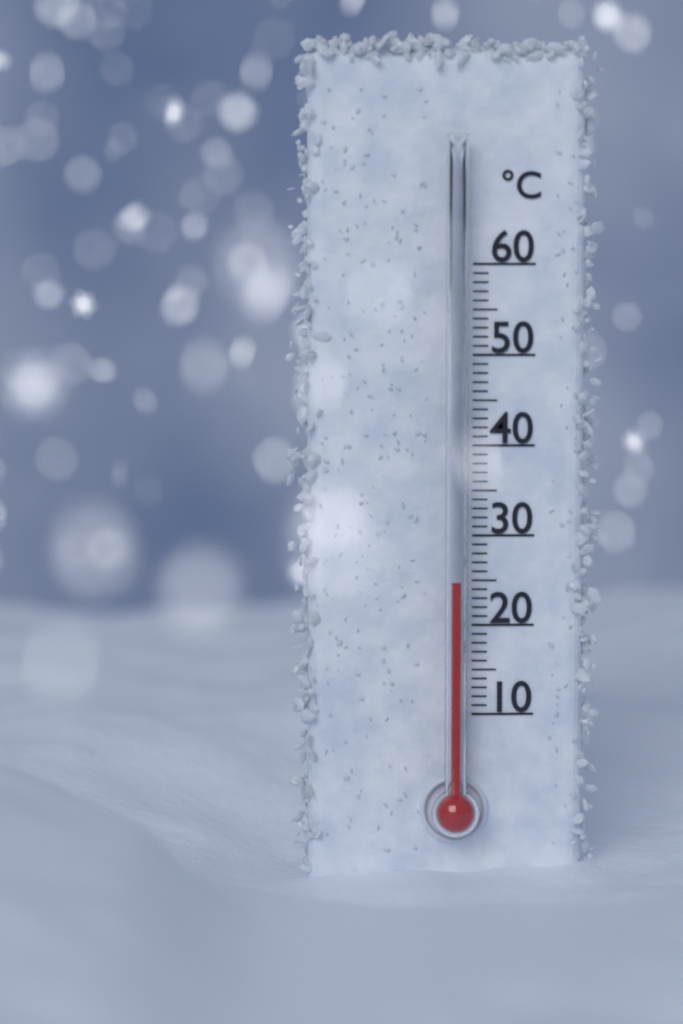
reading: 25 °C
